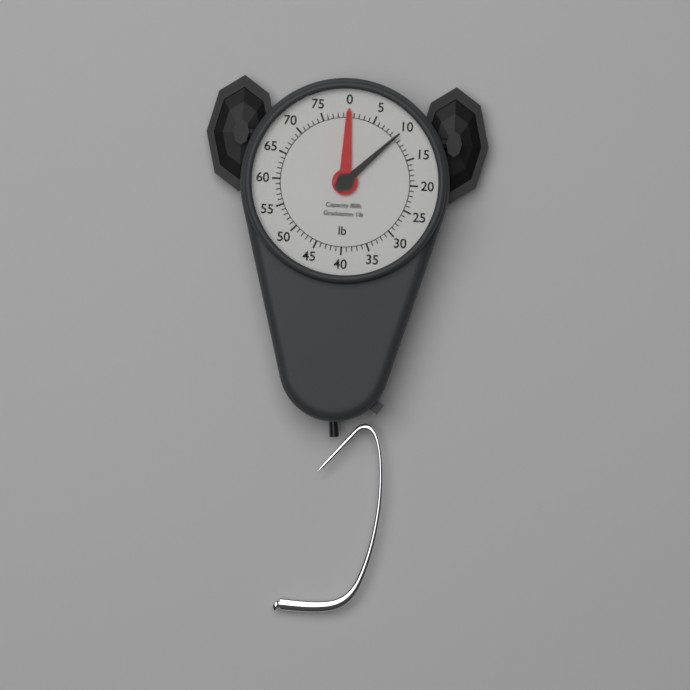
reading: 10 lb
